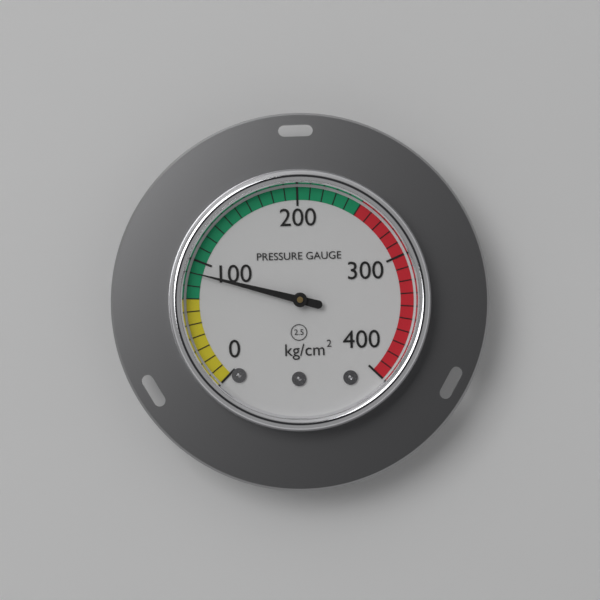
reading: 90 kg/cm²
